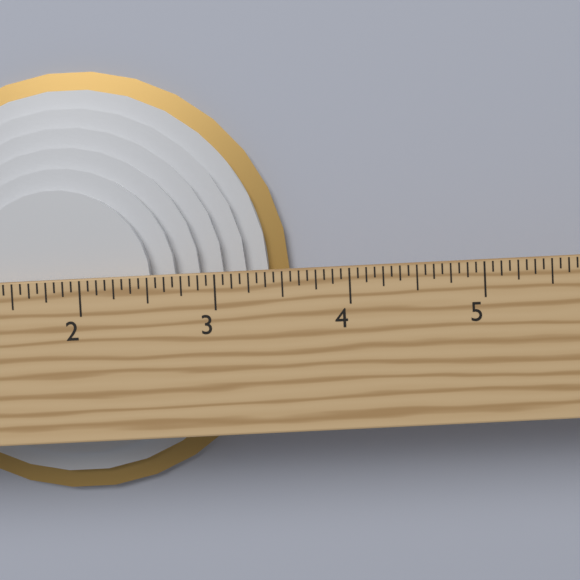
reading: 3.5625 in
